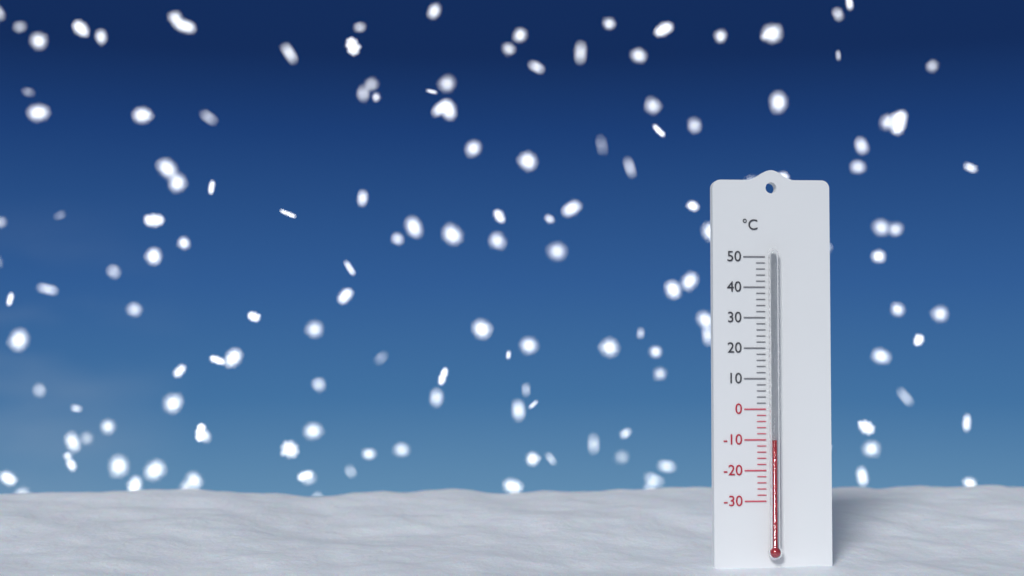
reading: -10 °C
